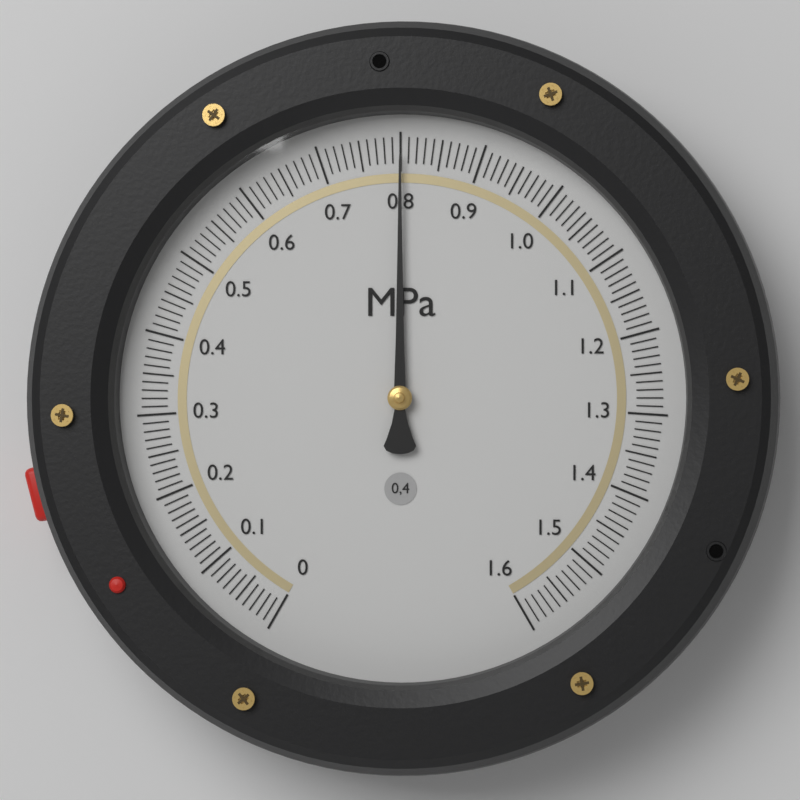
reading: 0.80 MPa
